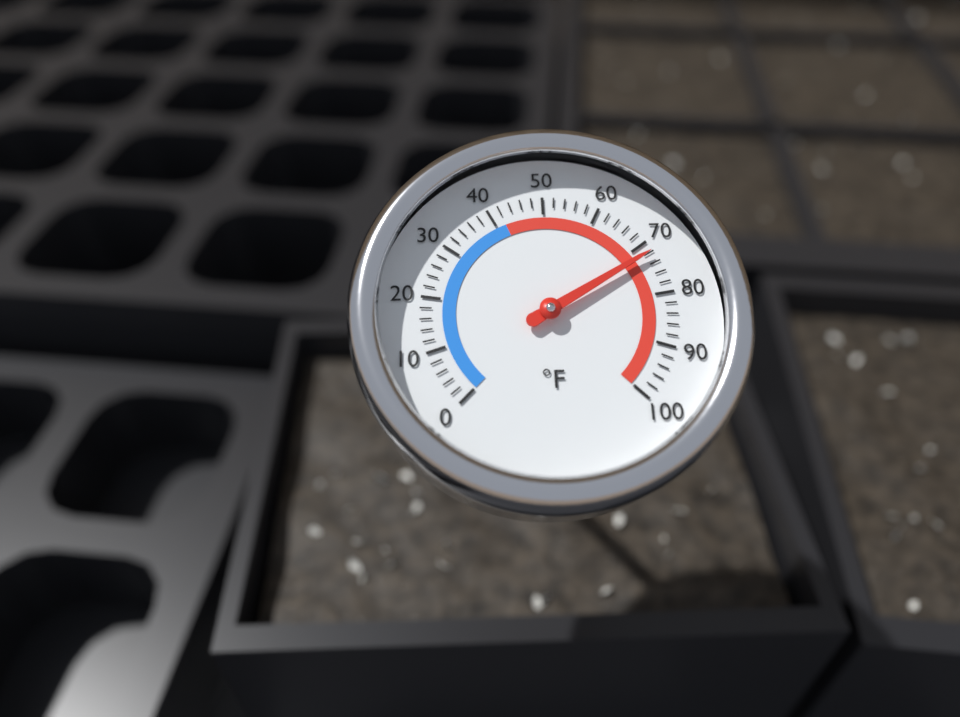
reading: 72 °F
